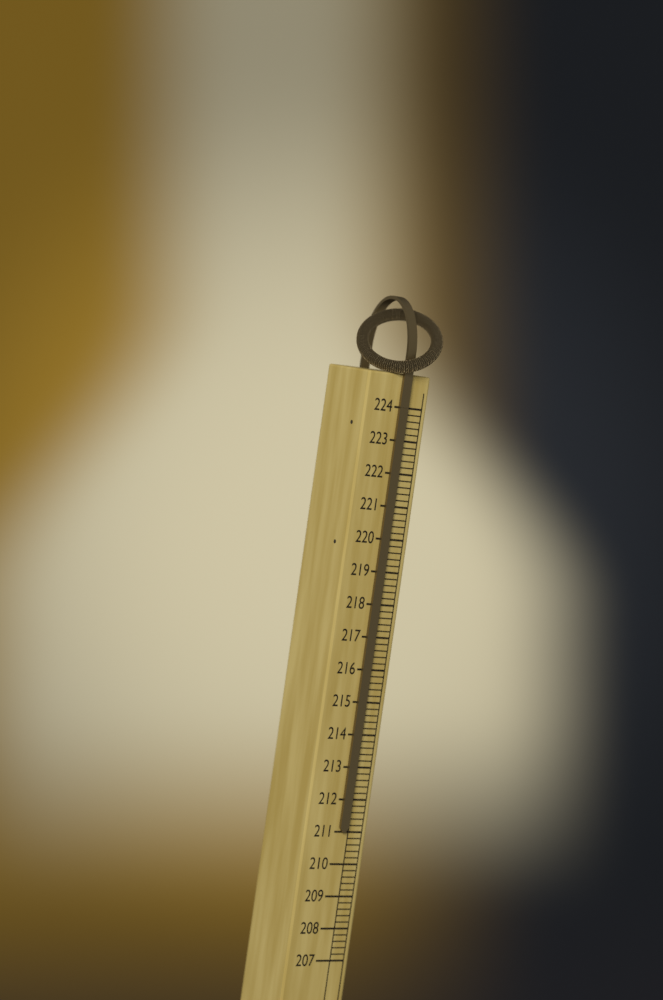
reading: 211.0 (no unit)
